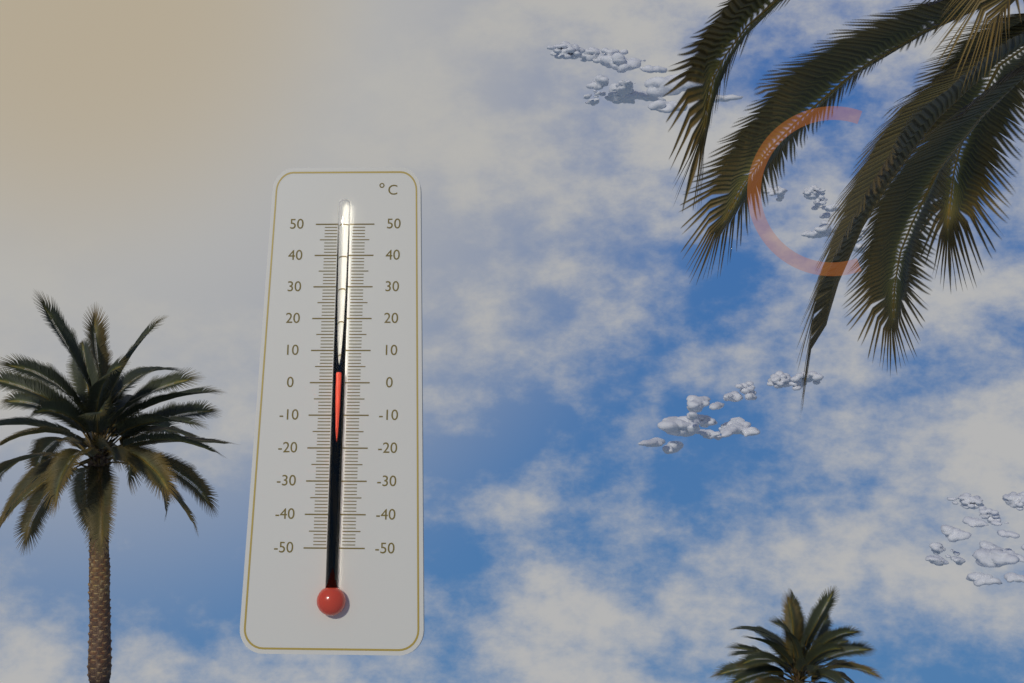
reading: 3 °C
